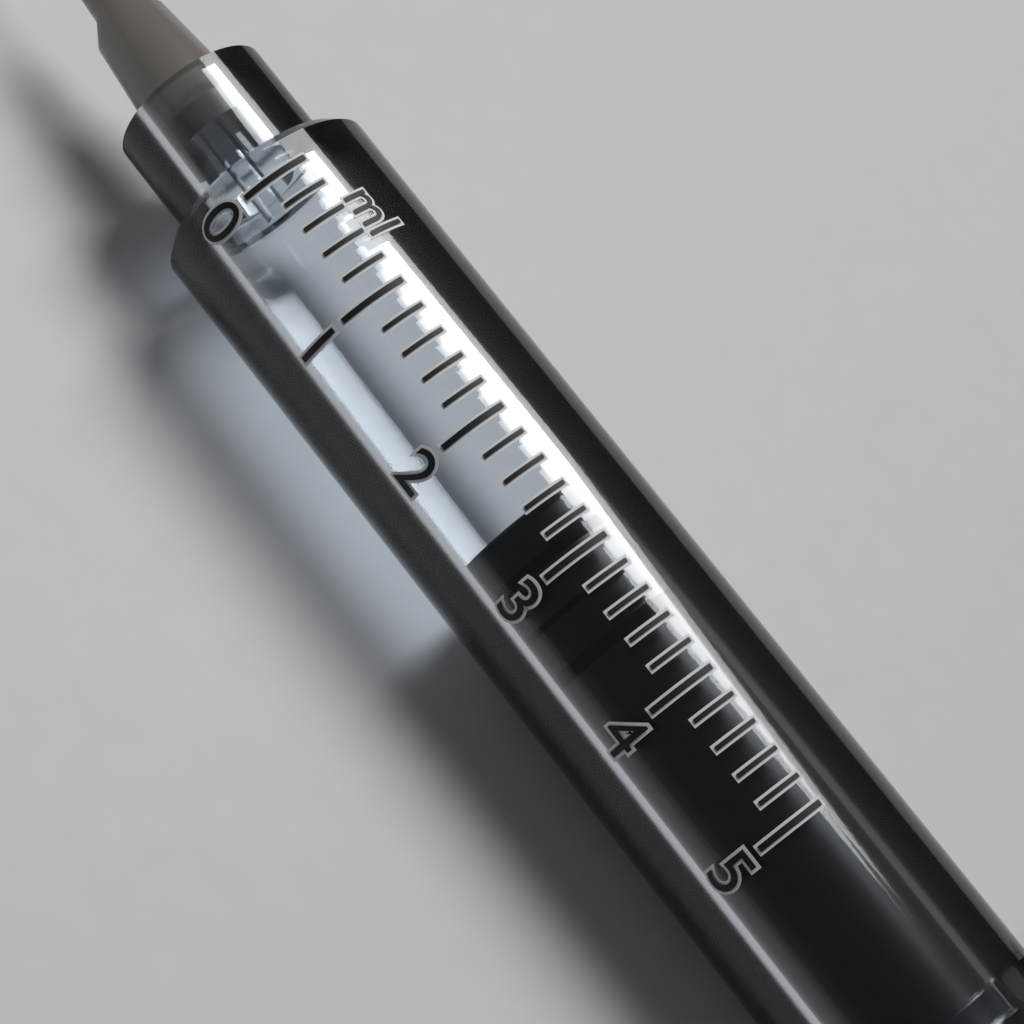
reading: 2.6 ml
